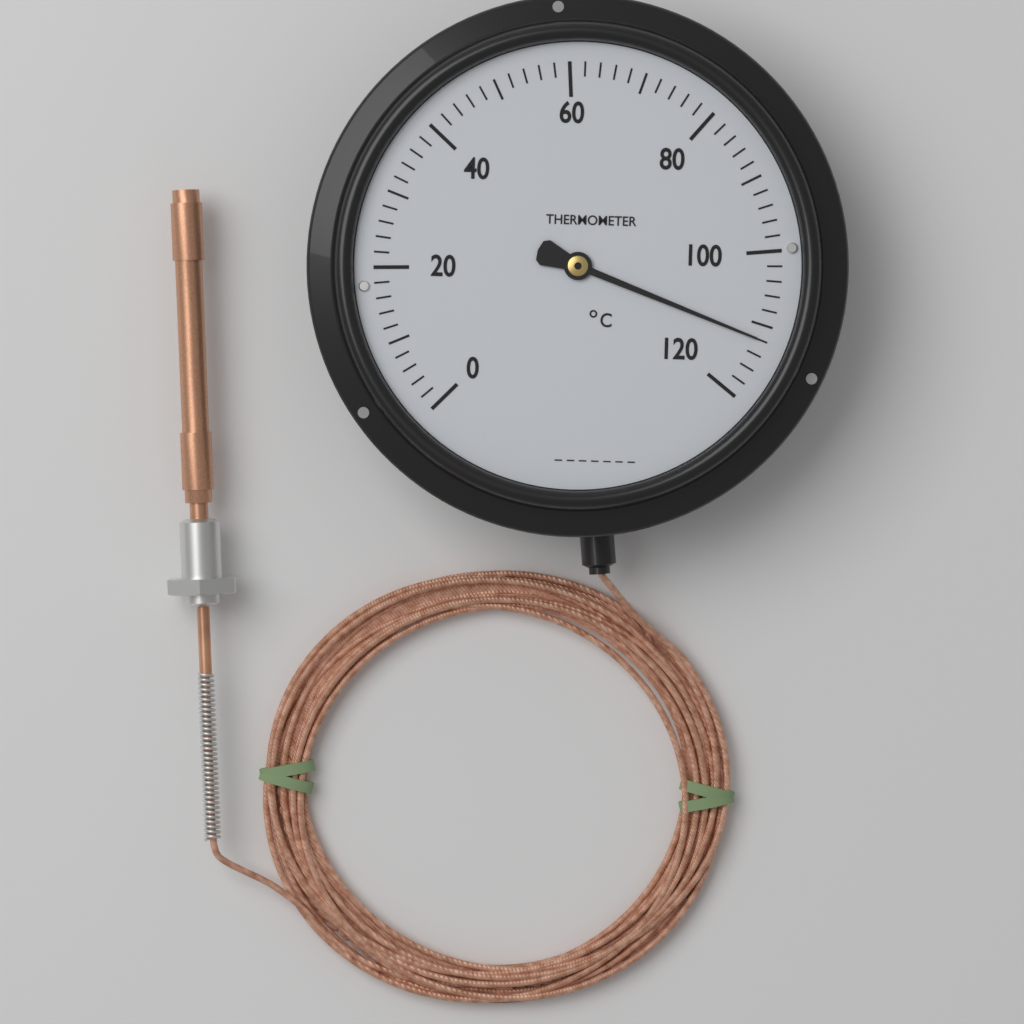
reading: 112 °C
